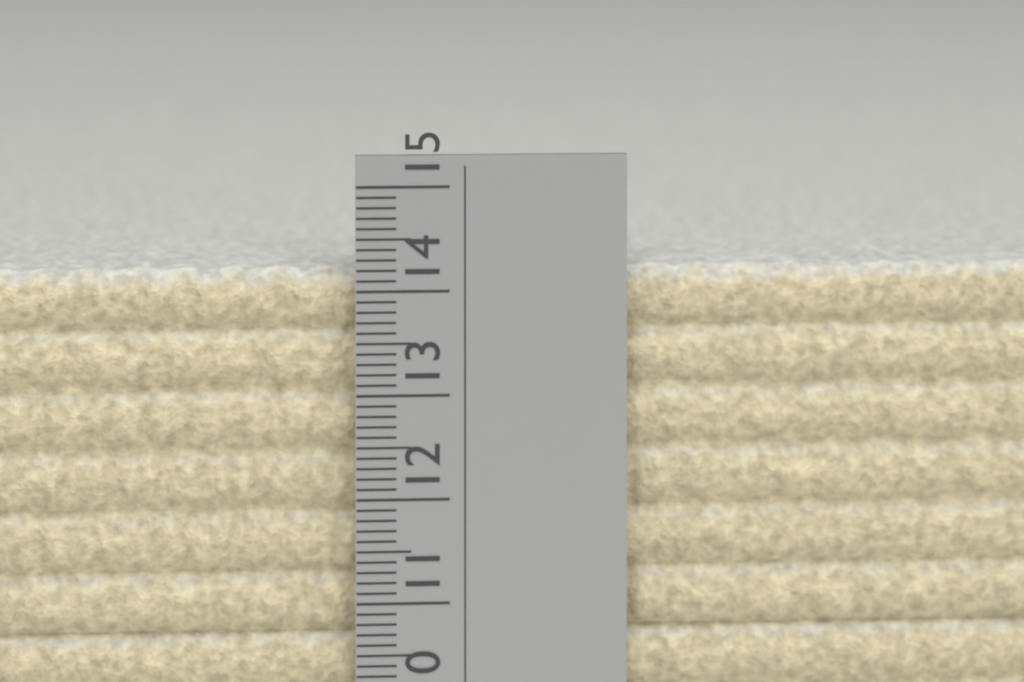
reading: 14.2 cm
